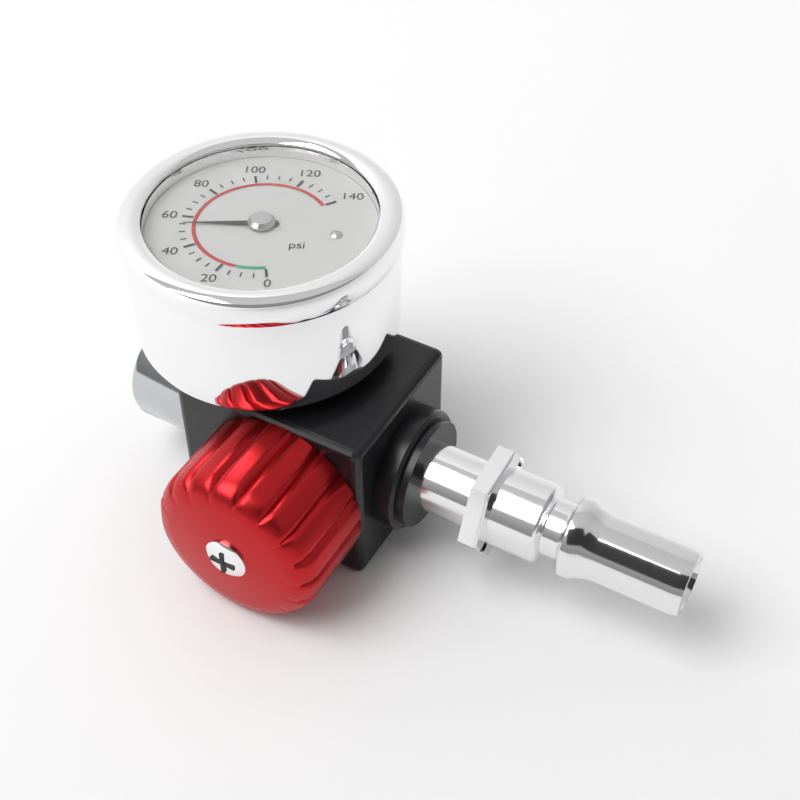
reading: 55 psi
